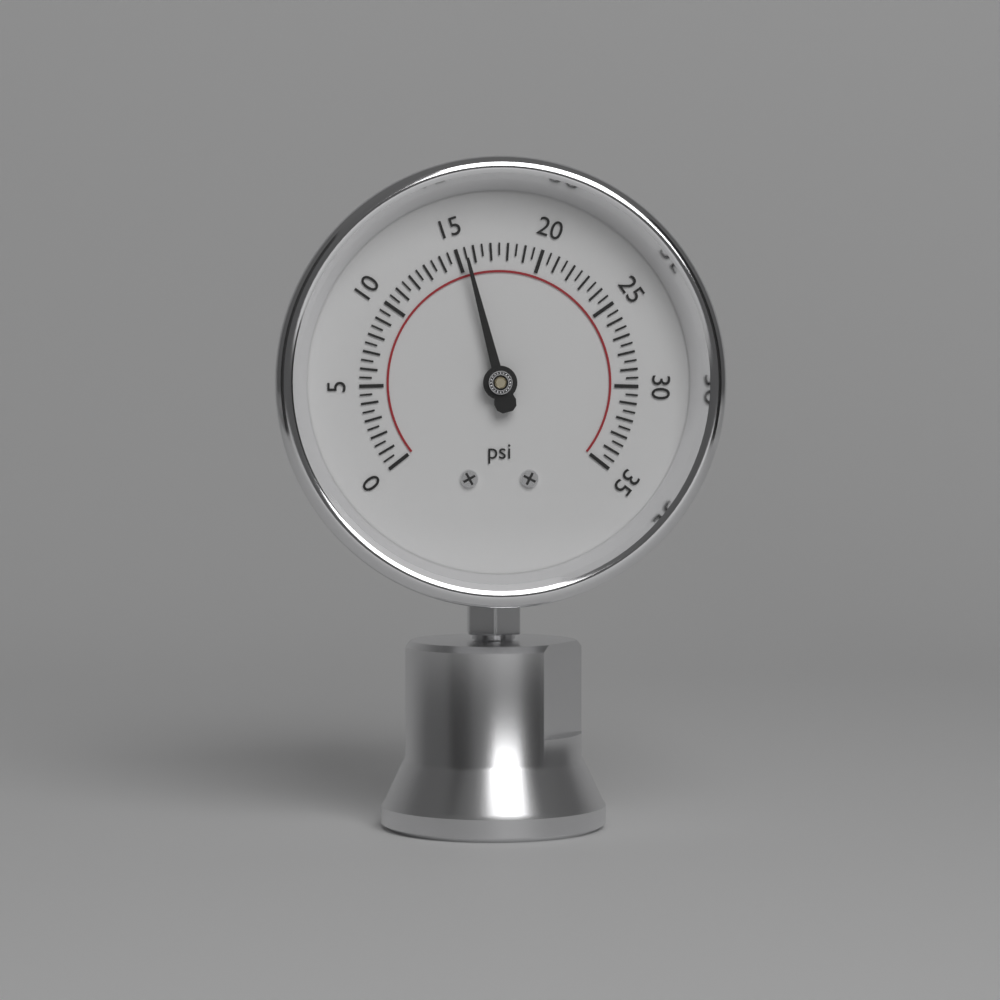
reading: 15.5 psi
